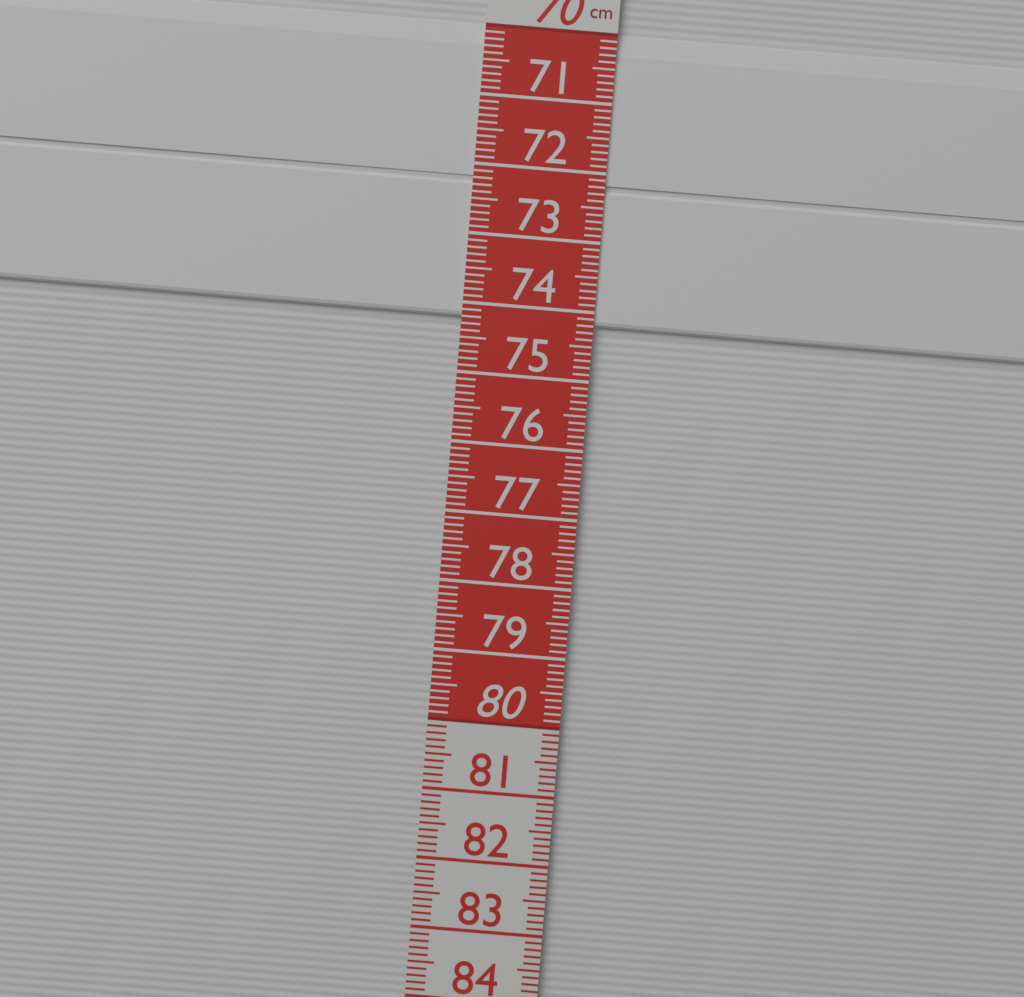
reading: 74.2 cm
